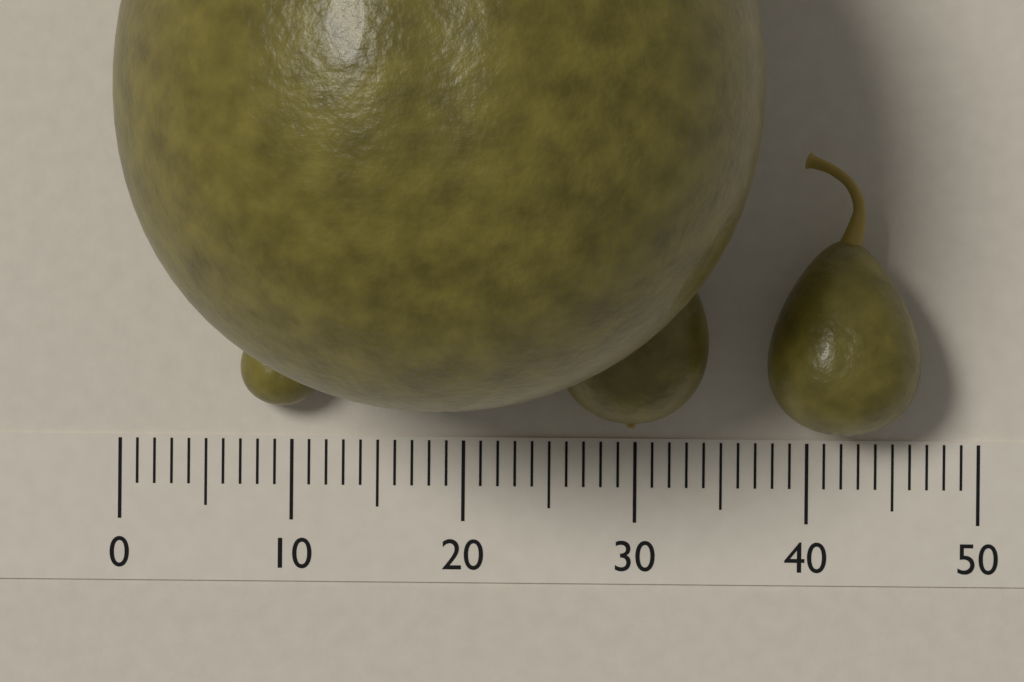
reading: 37 (no unit)
